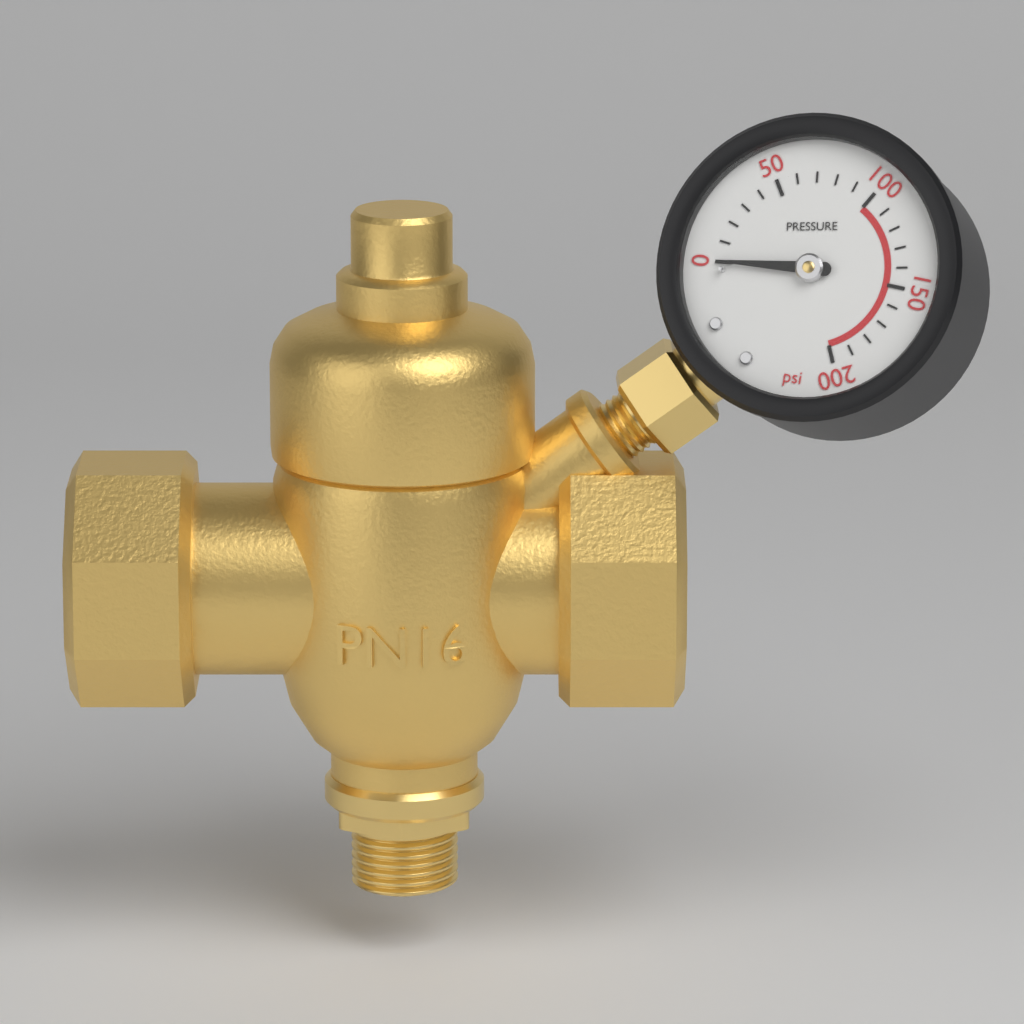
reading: 0 psi
